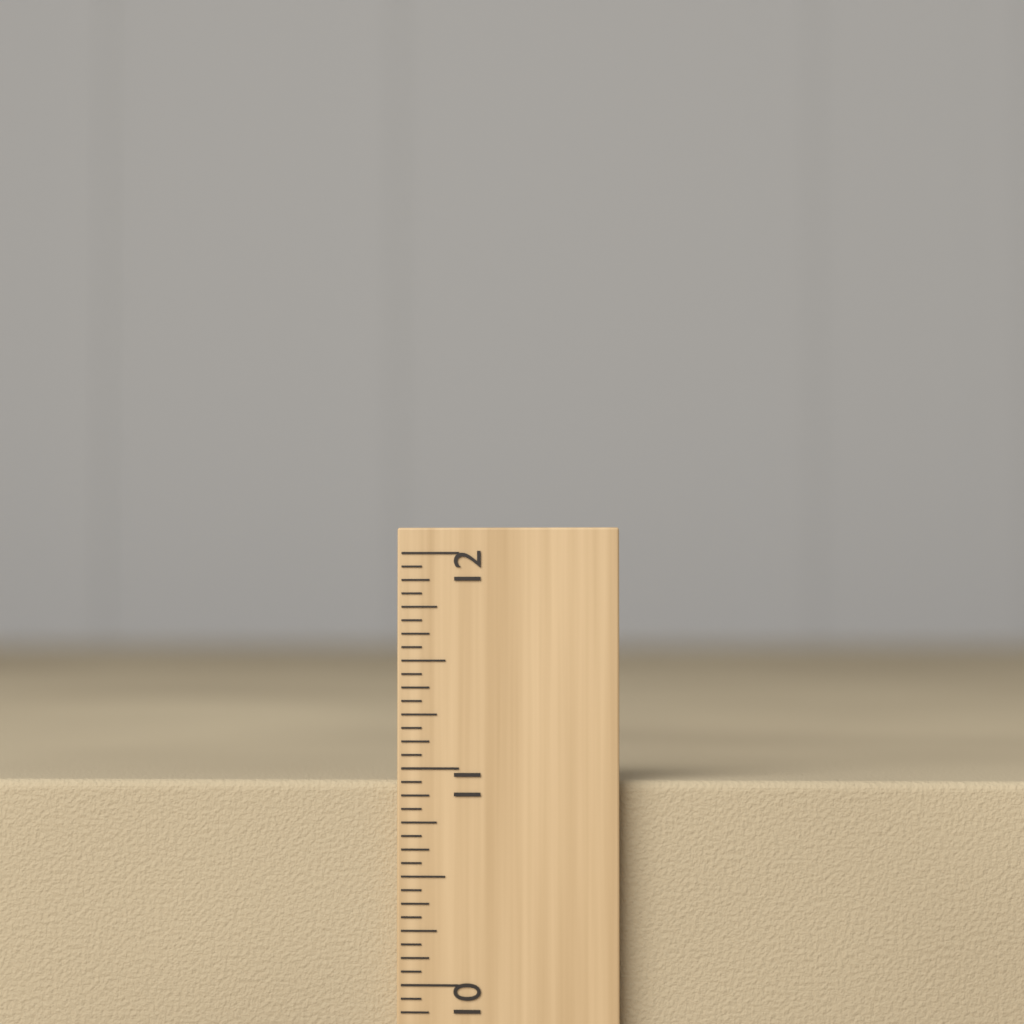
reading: 10.9375 inch
